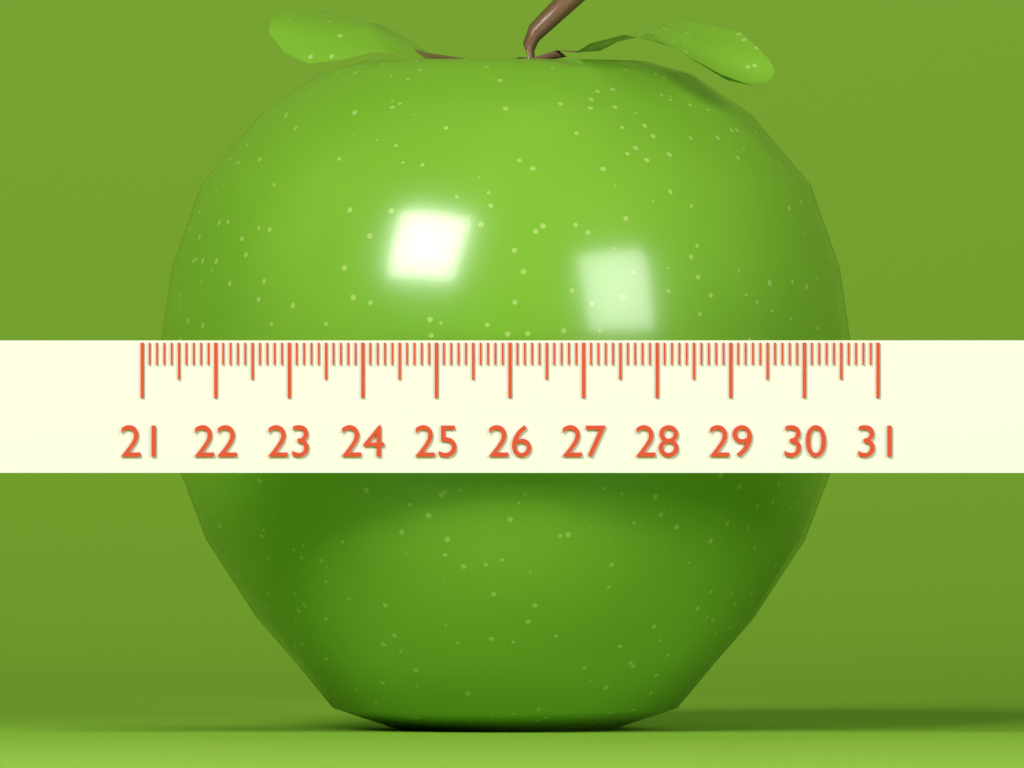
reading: 30.7 (no unit)
